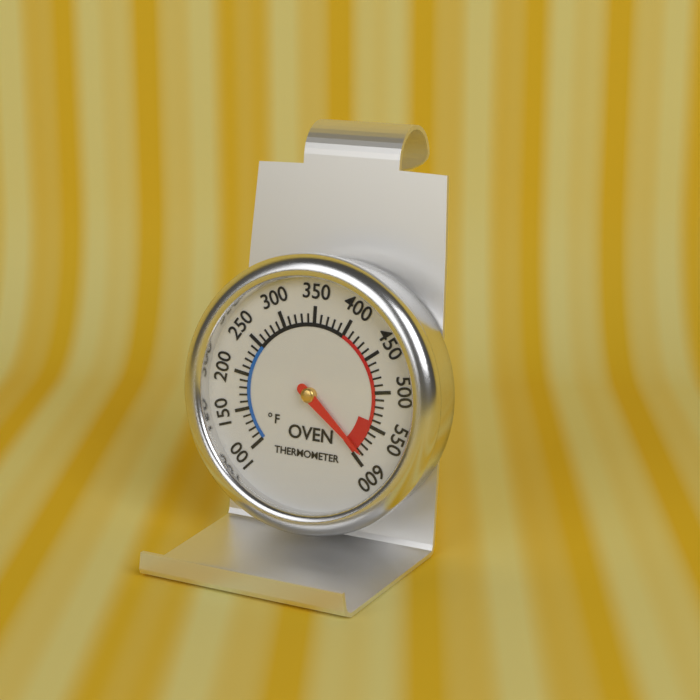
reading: 590 °F
